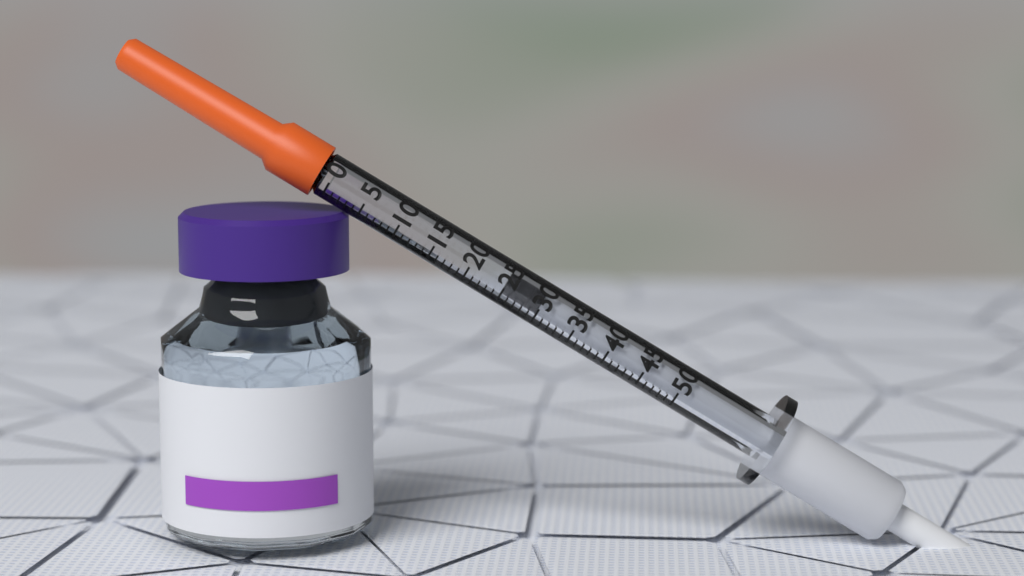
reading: 25 (no unit)
